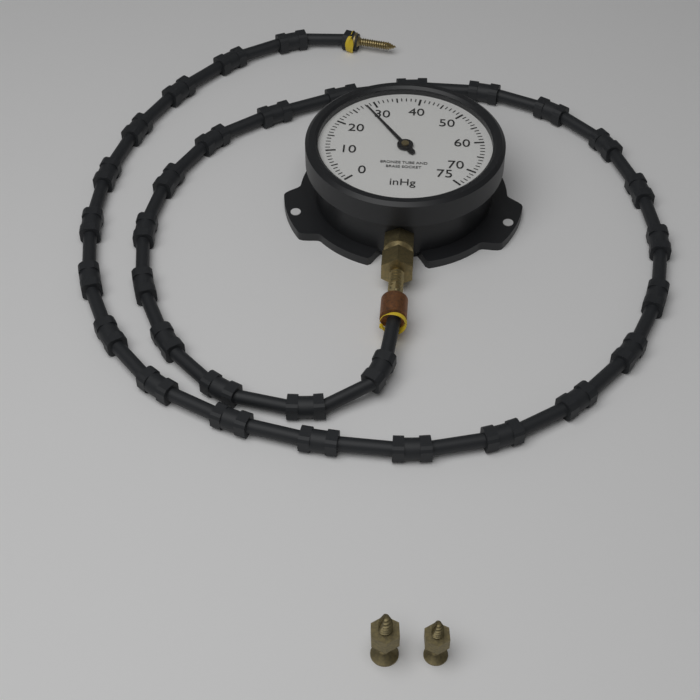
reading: 28 inHg
